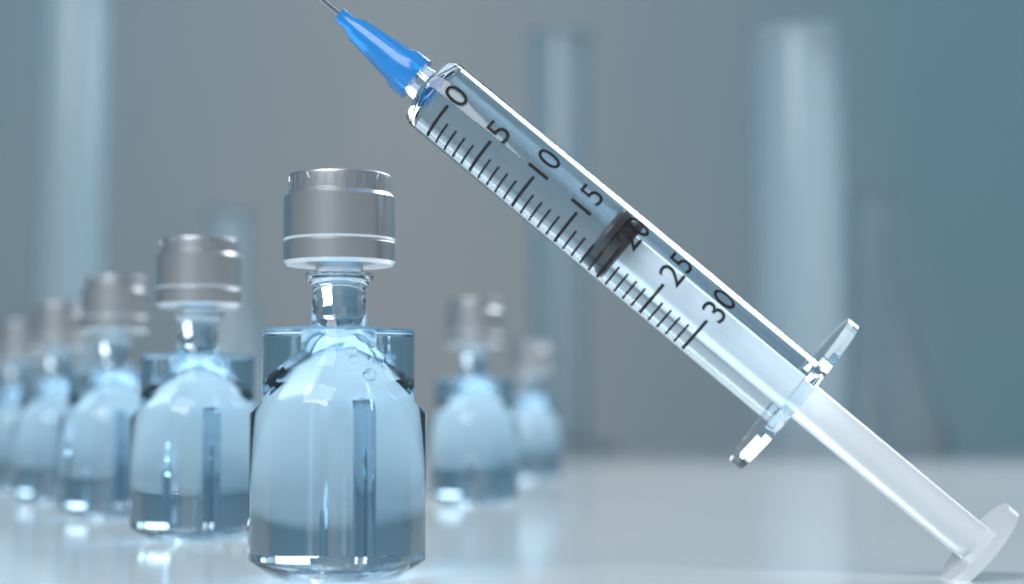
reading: 18 (no unit)
